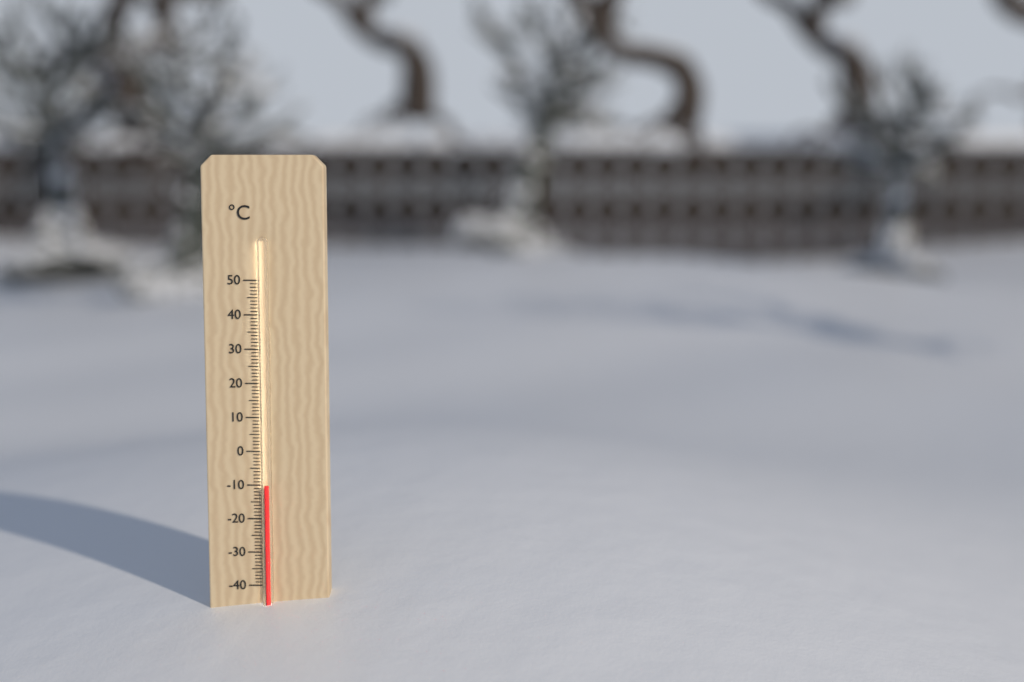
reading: -10 °C
